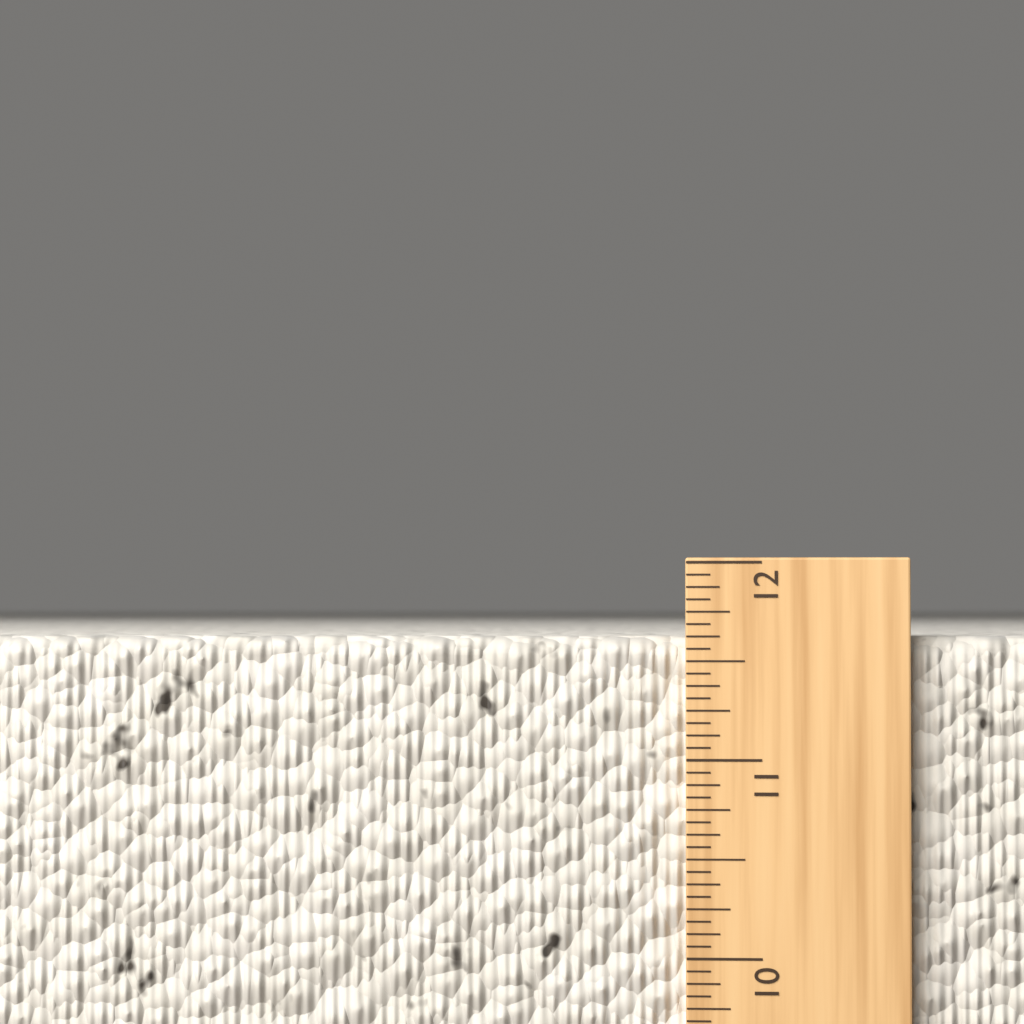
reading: 11.6250 in
